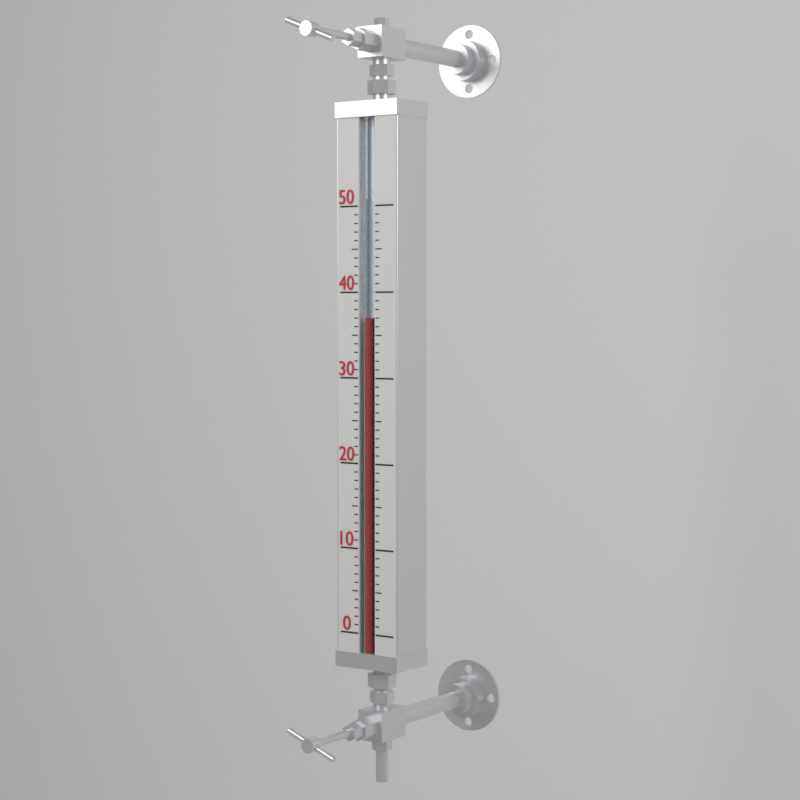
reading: 37 (no unit)
